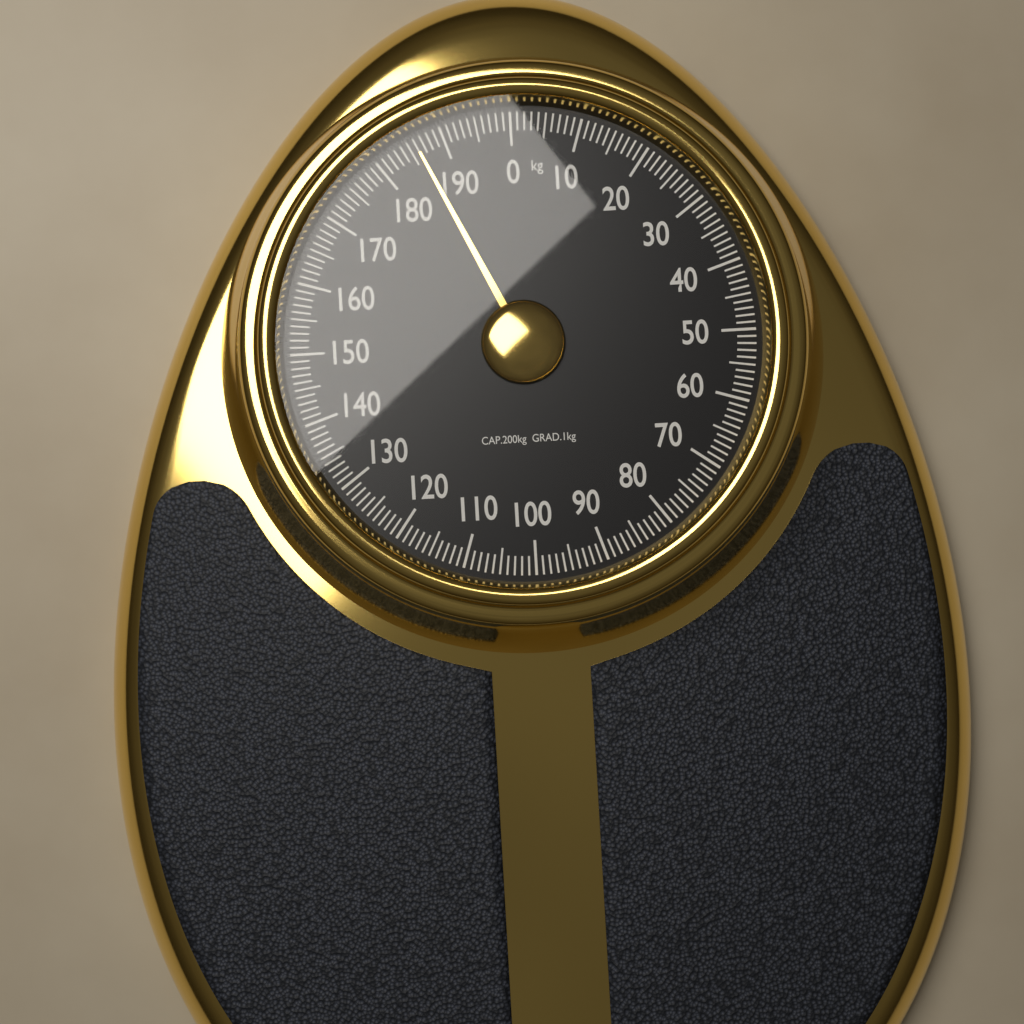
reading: 186 kg
